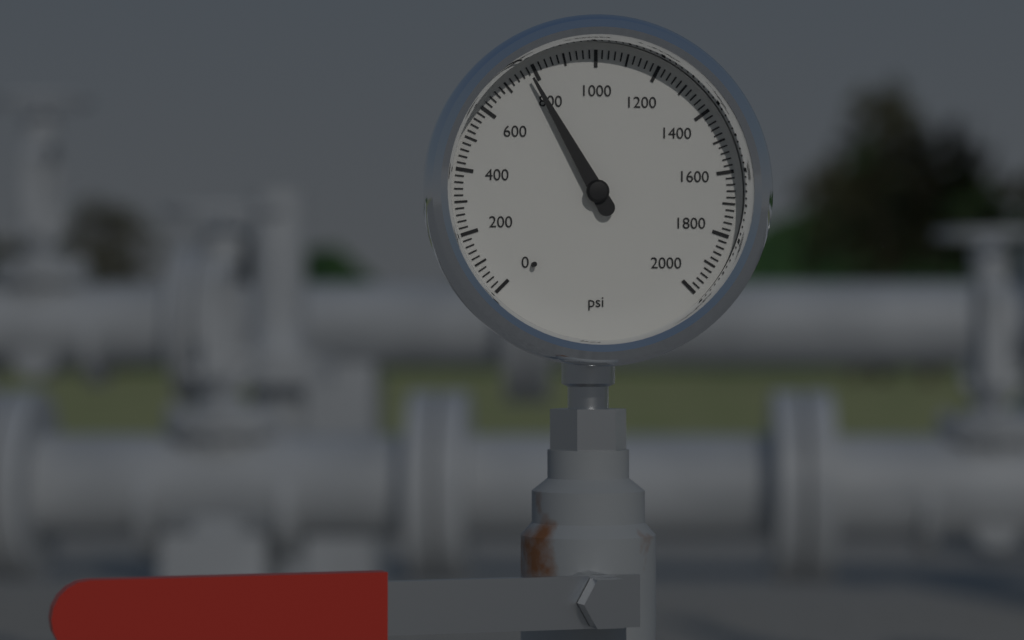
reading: 780 psi
